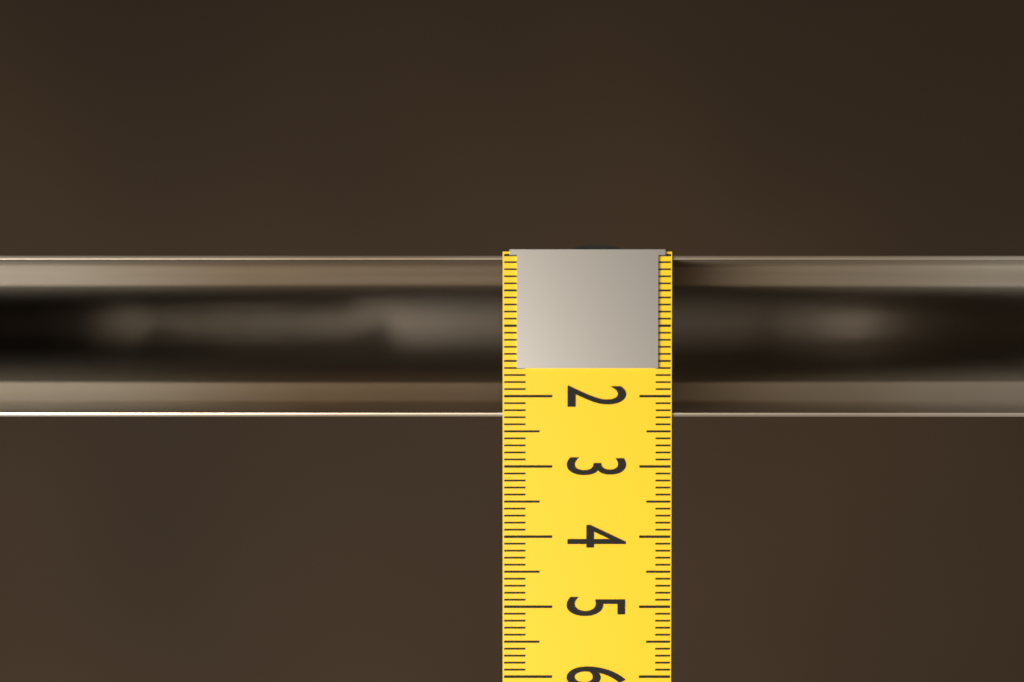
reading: 2.3 (no unit)
